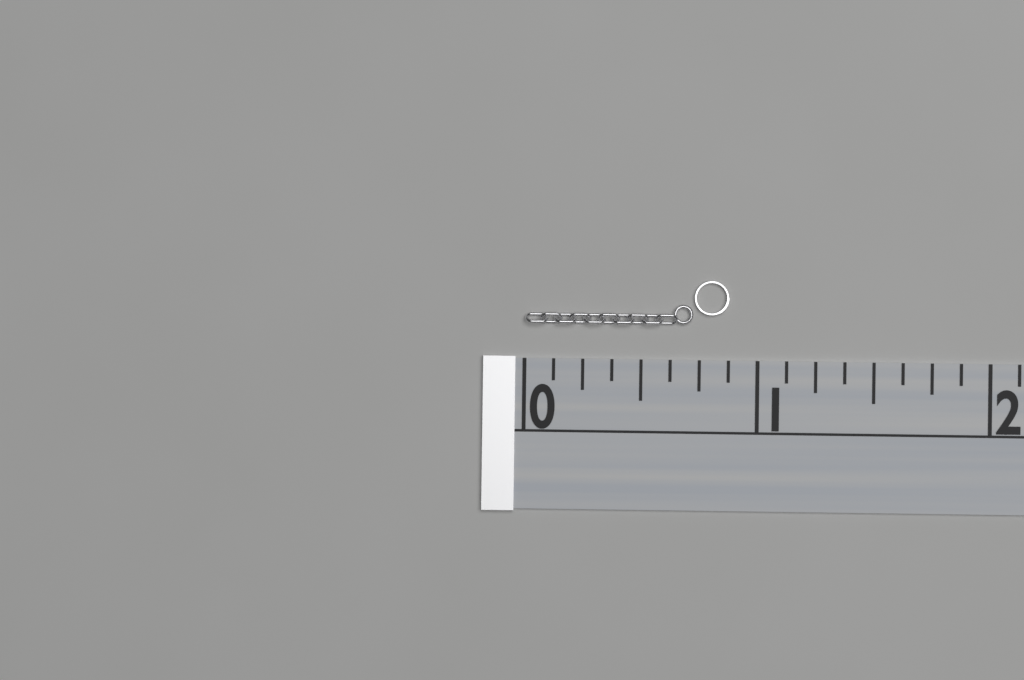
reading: 0.875 (no unit)
